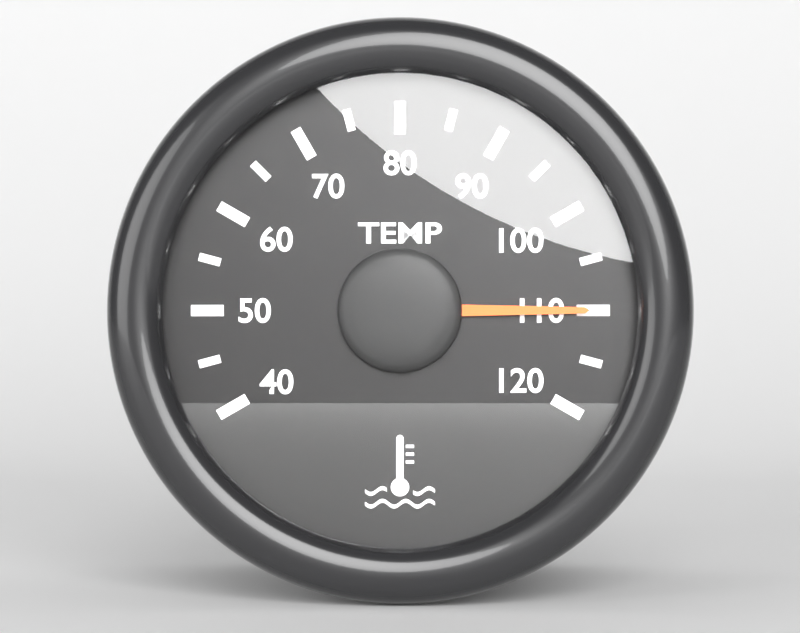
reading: 110 °C
